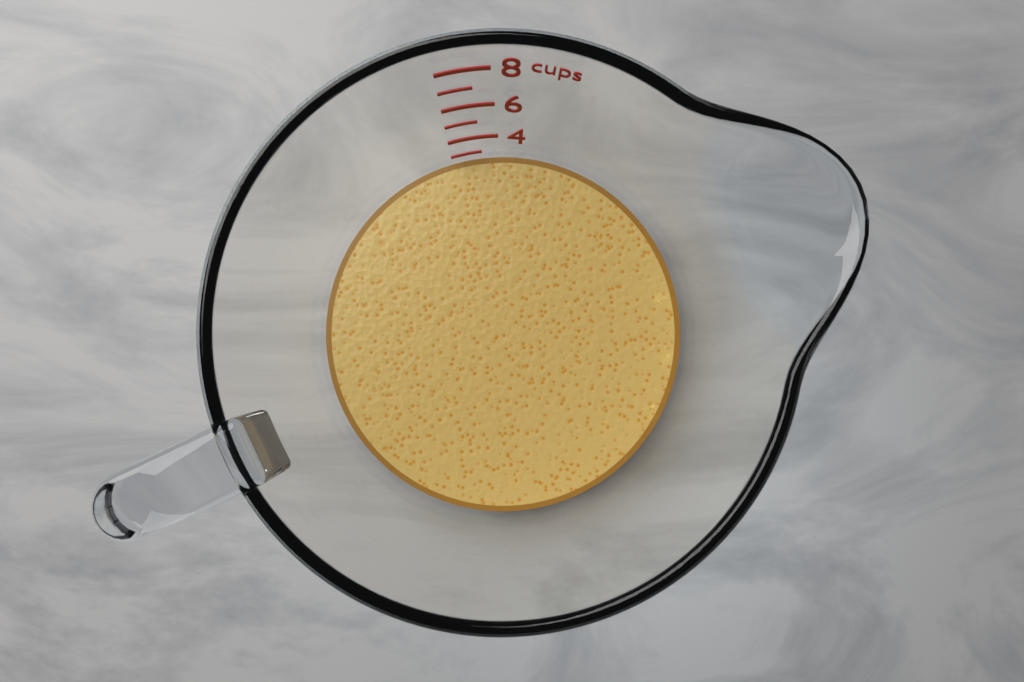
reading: 2.5 cups
